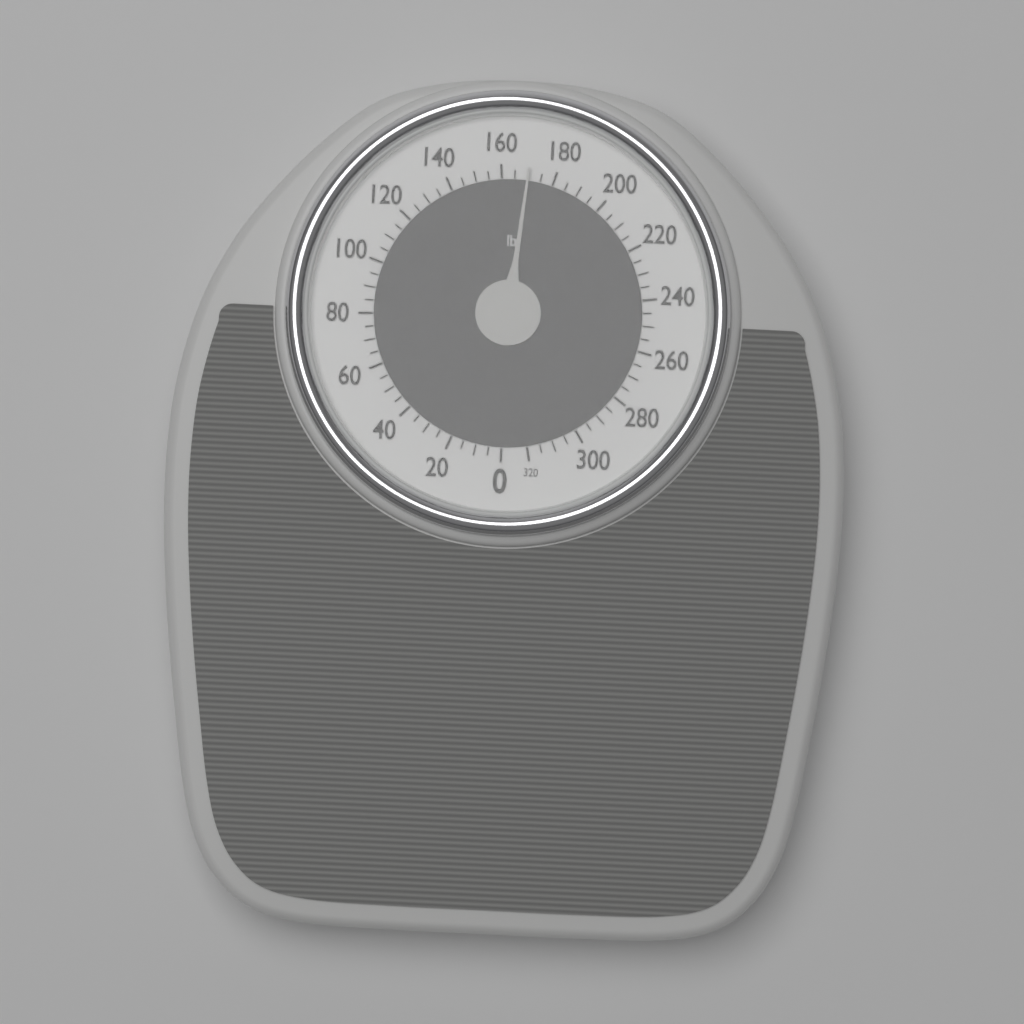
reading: 170 lb
